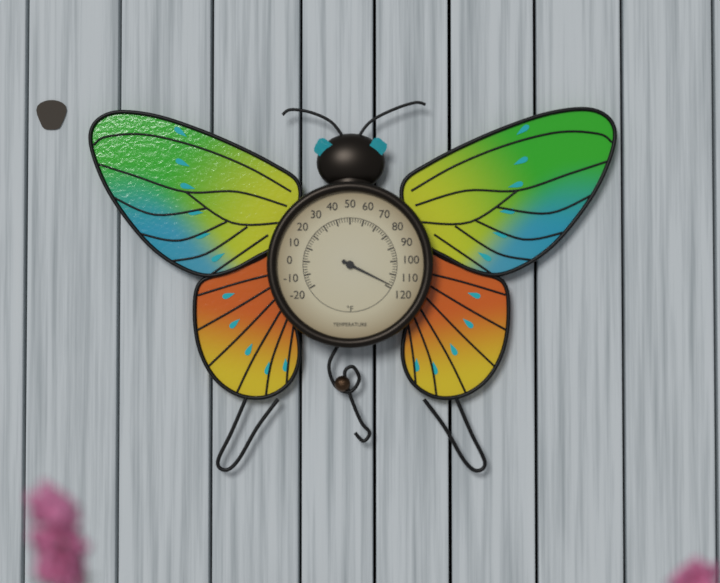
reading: 118 °F
